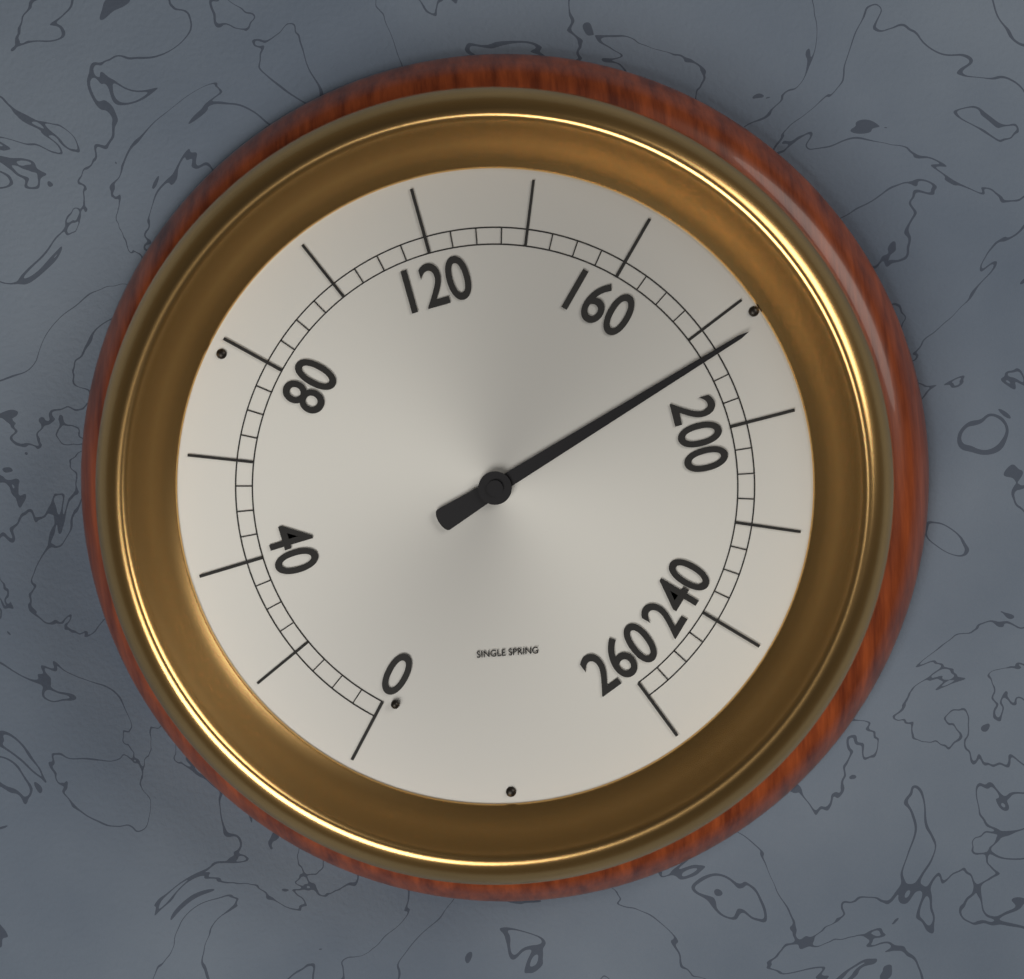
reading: 185 (no unit)
